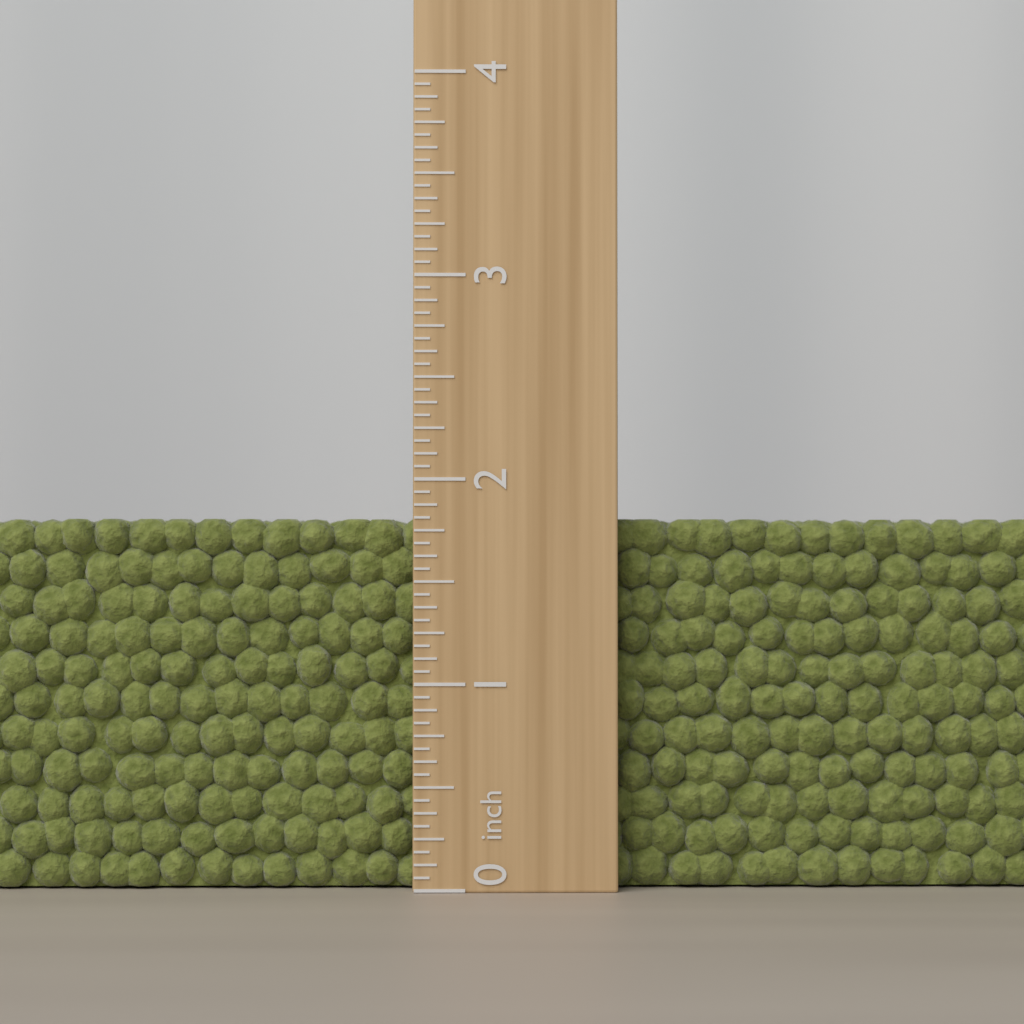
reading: 1.8125 inch
